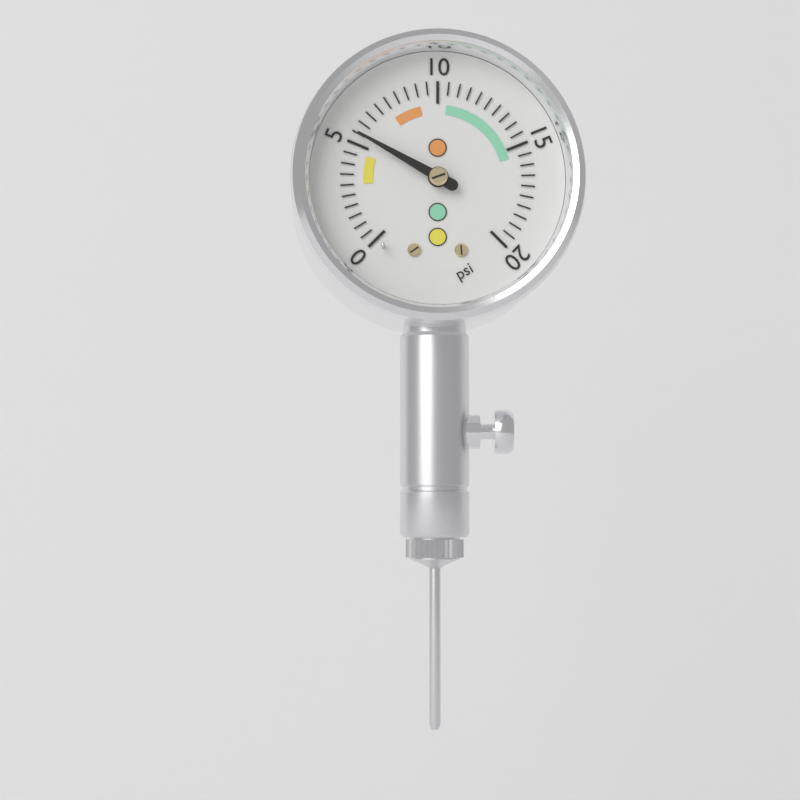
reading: 5.5 psi
